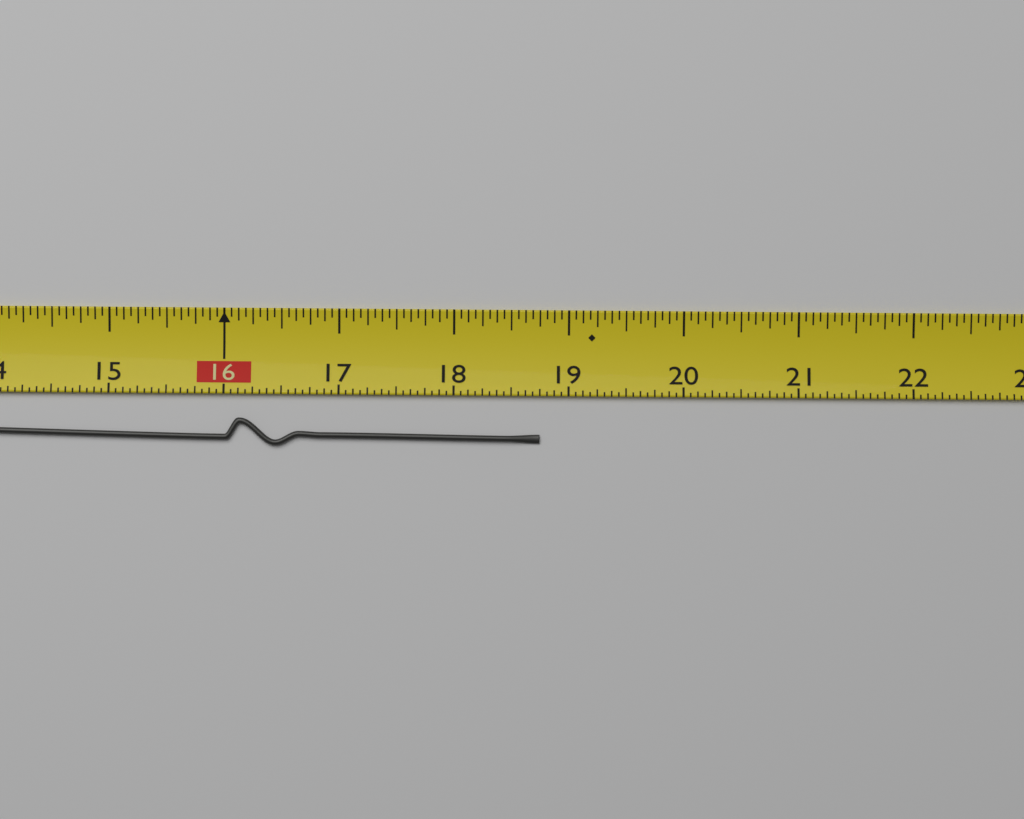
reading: 18.7500 (no unit)
